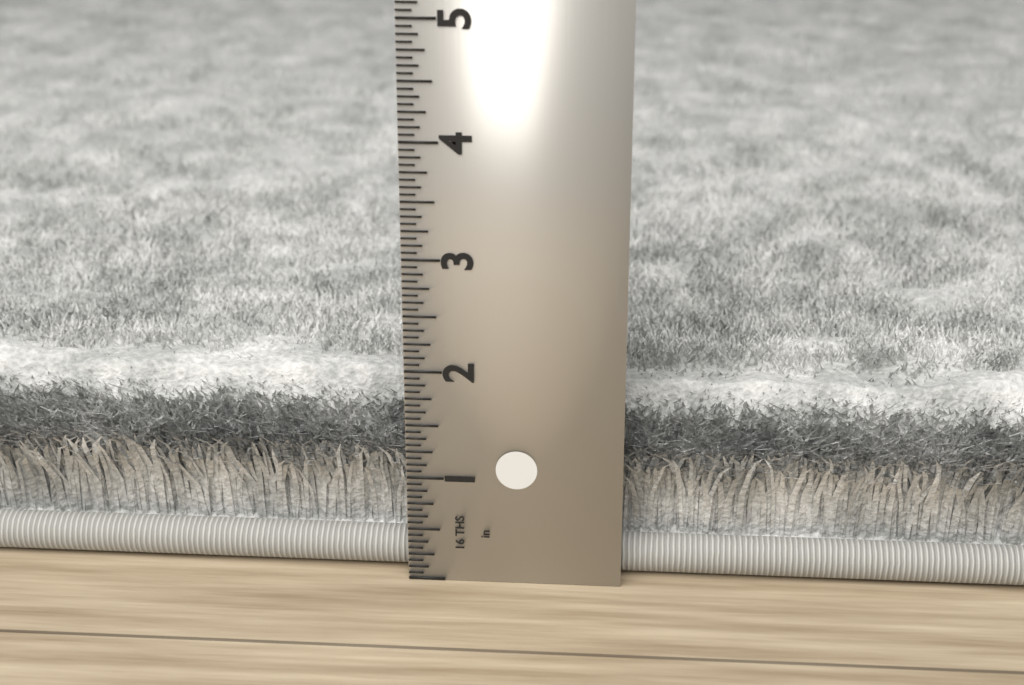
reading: 1.7500 in
